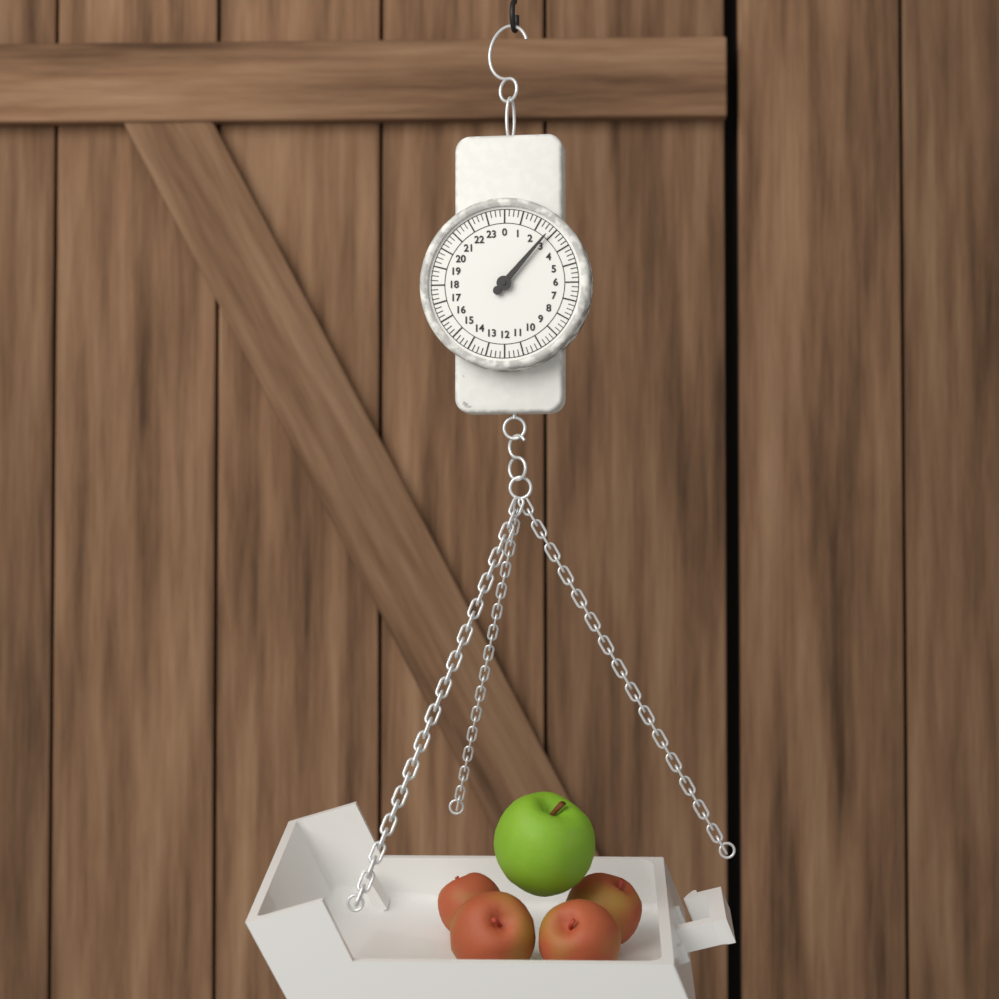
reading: 2.75 (no unit)
